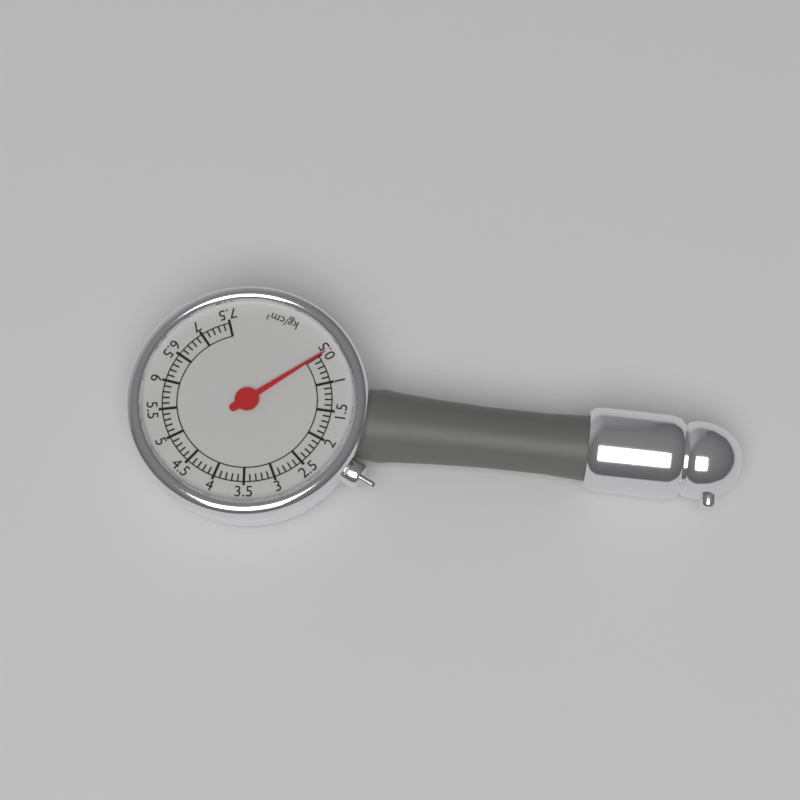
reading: 0.5 kg/cm²
